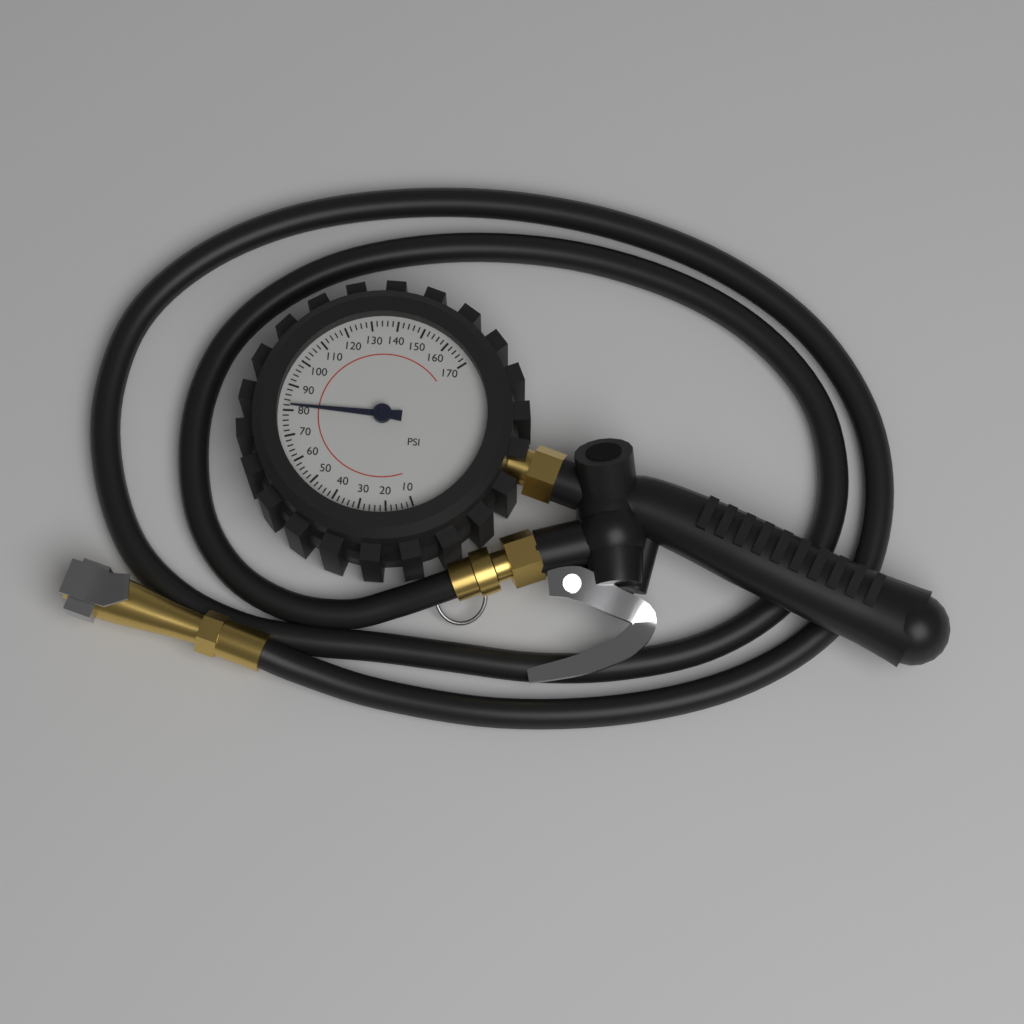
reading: 82 psi
